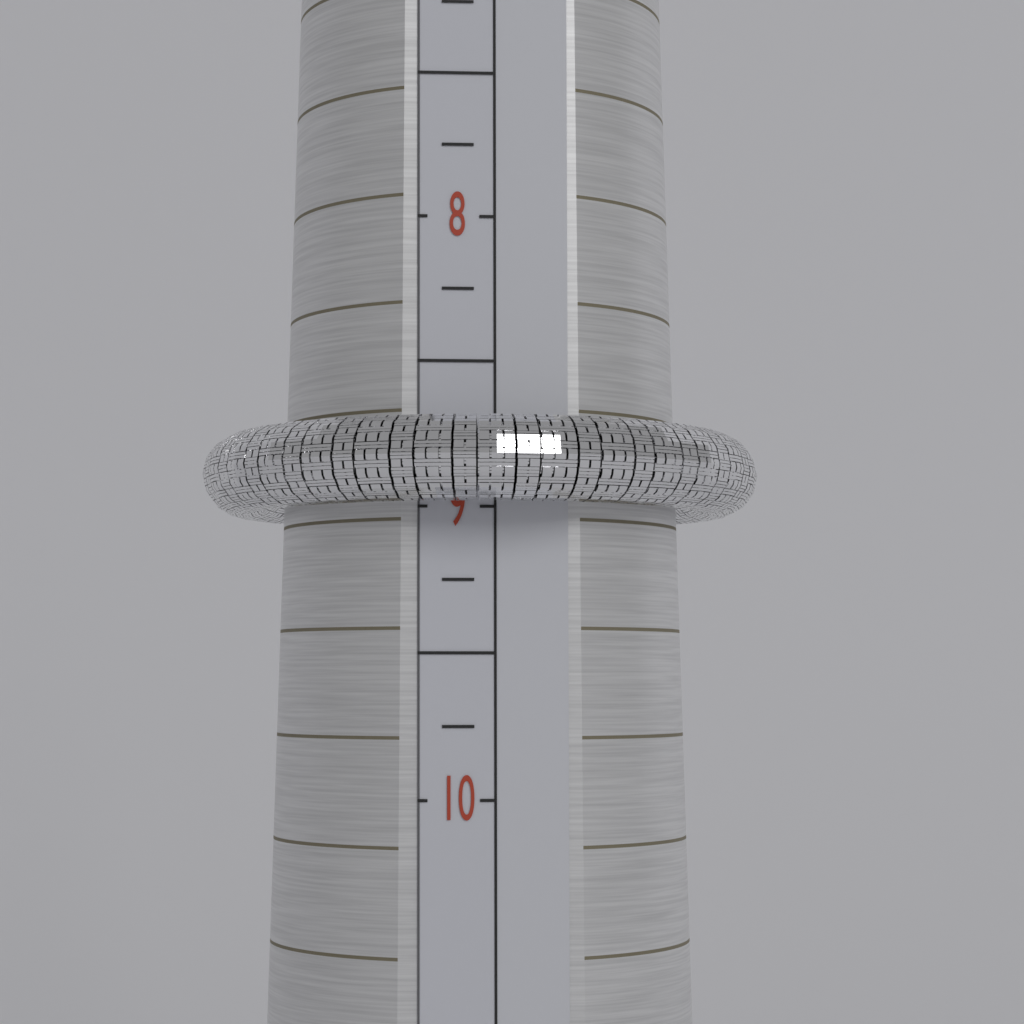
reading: 9.00 (no unit)
